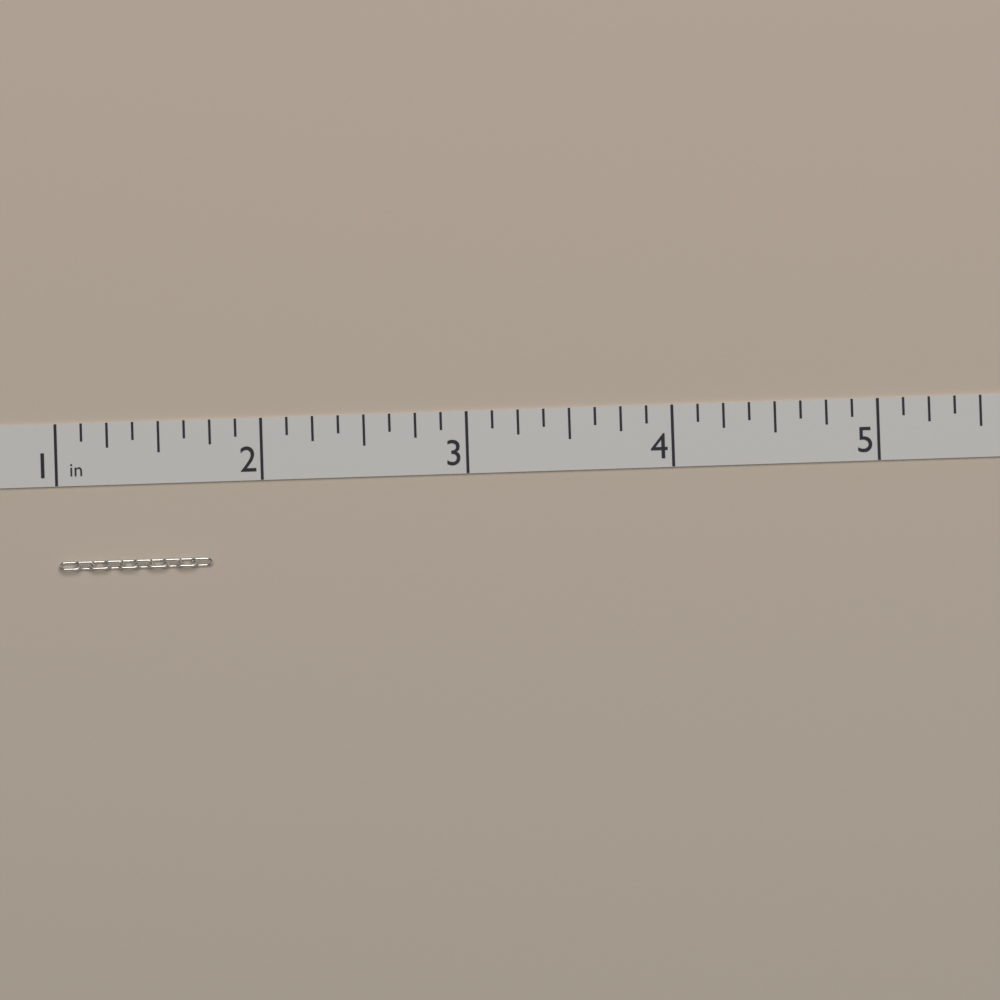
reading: 1.750 in
